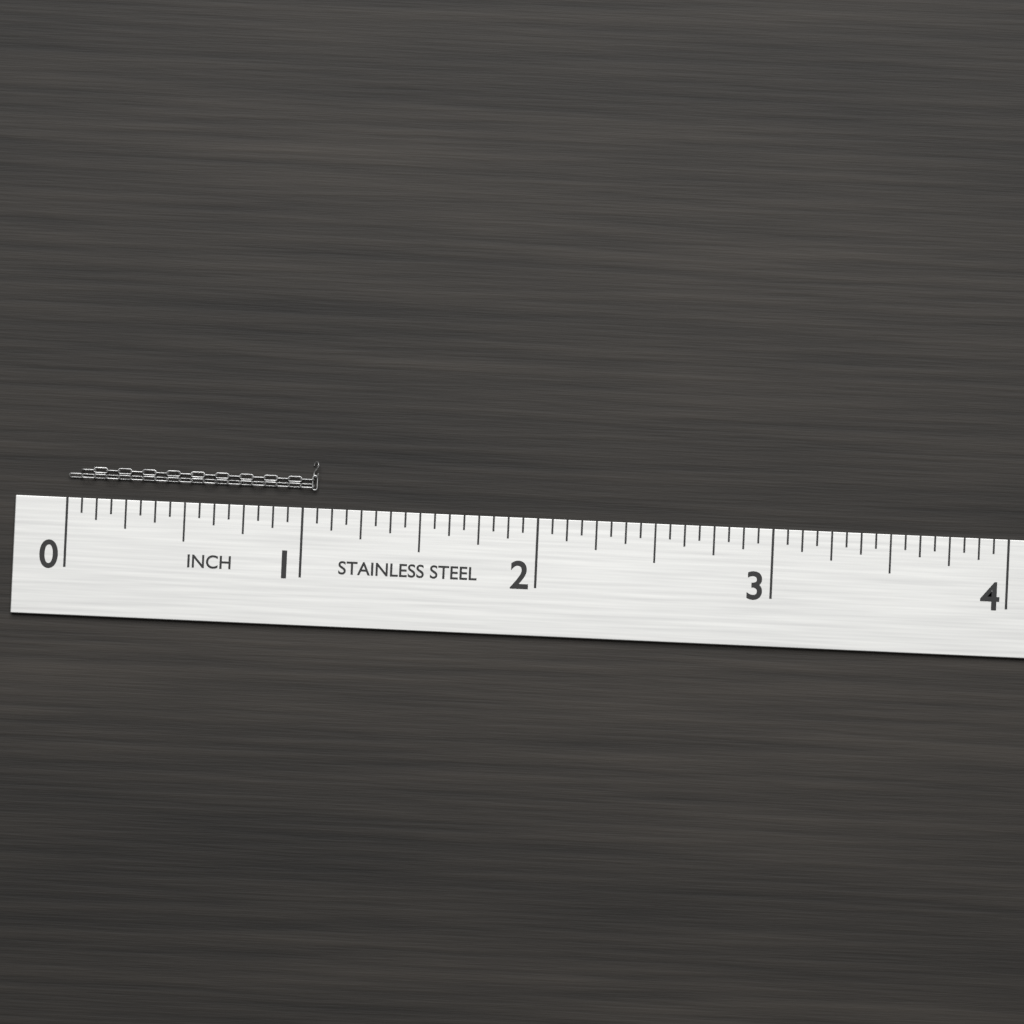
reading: 1.0625 in
